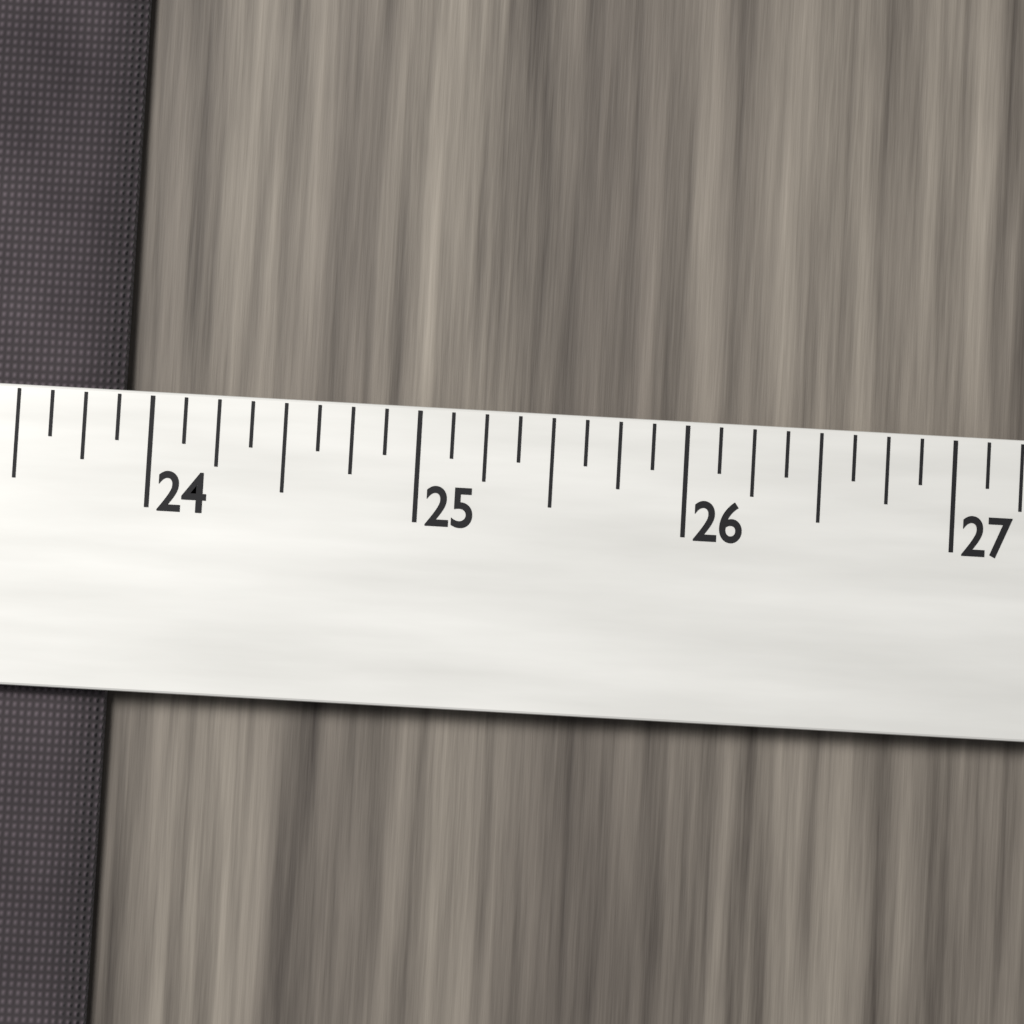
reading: 23.875 (no unit)
